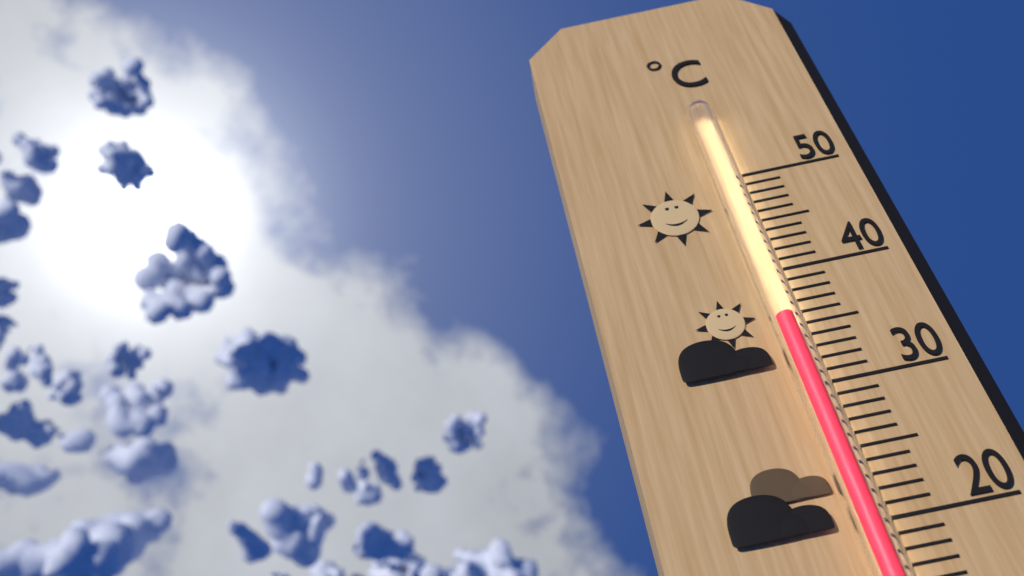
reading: 35 °C
